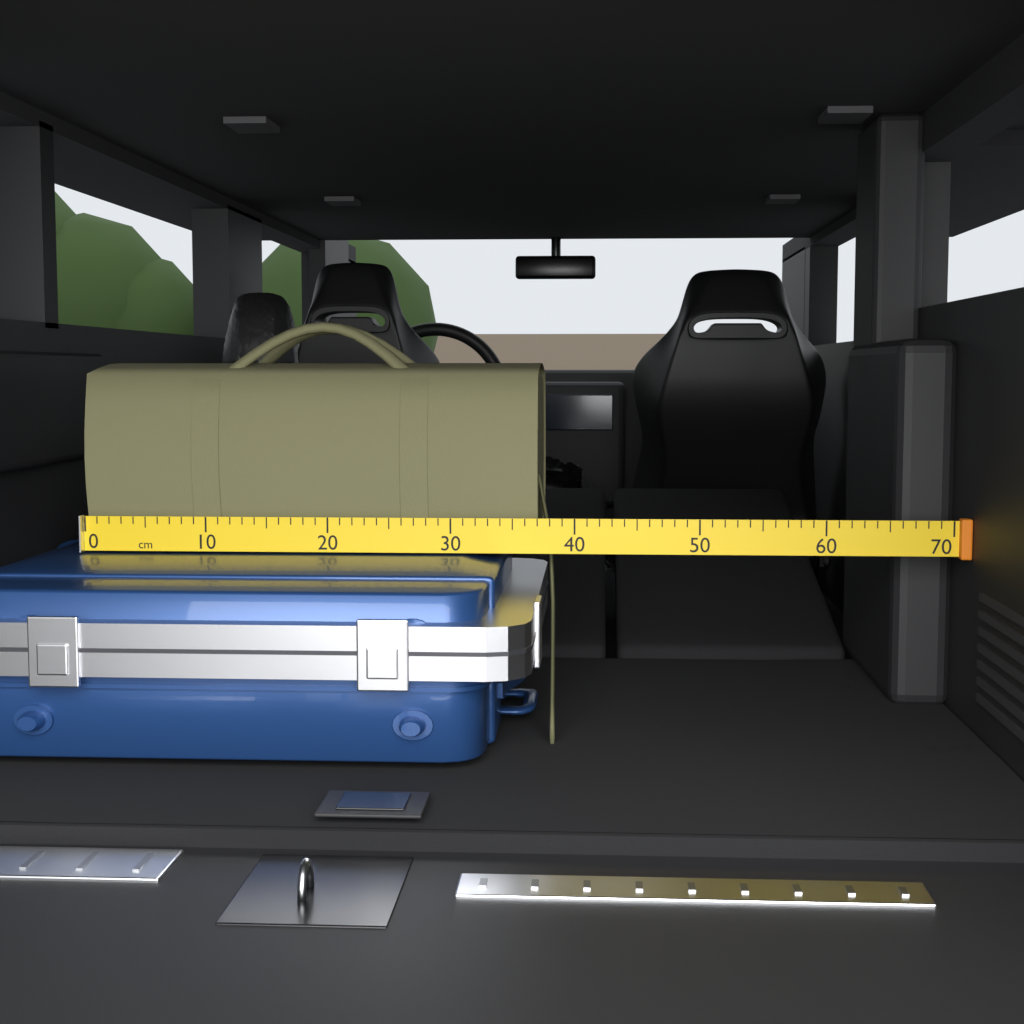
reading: 37 cm
